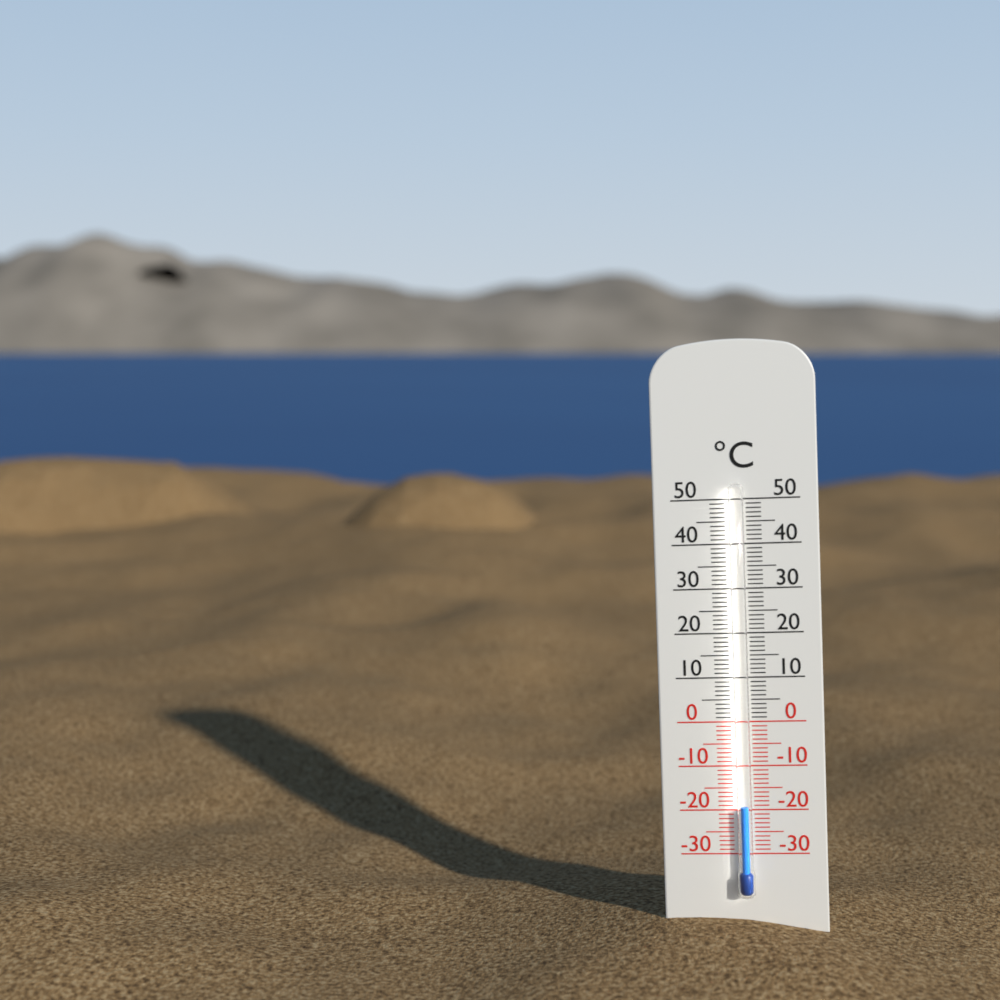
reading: -19 °C
